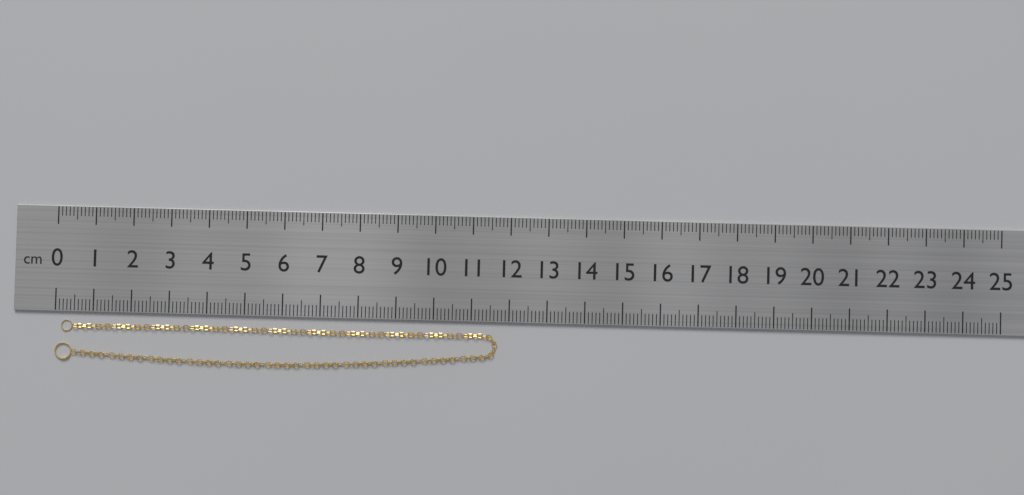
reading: 11.7 cm
